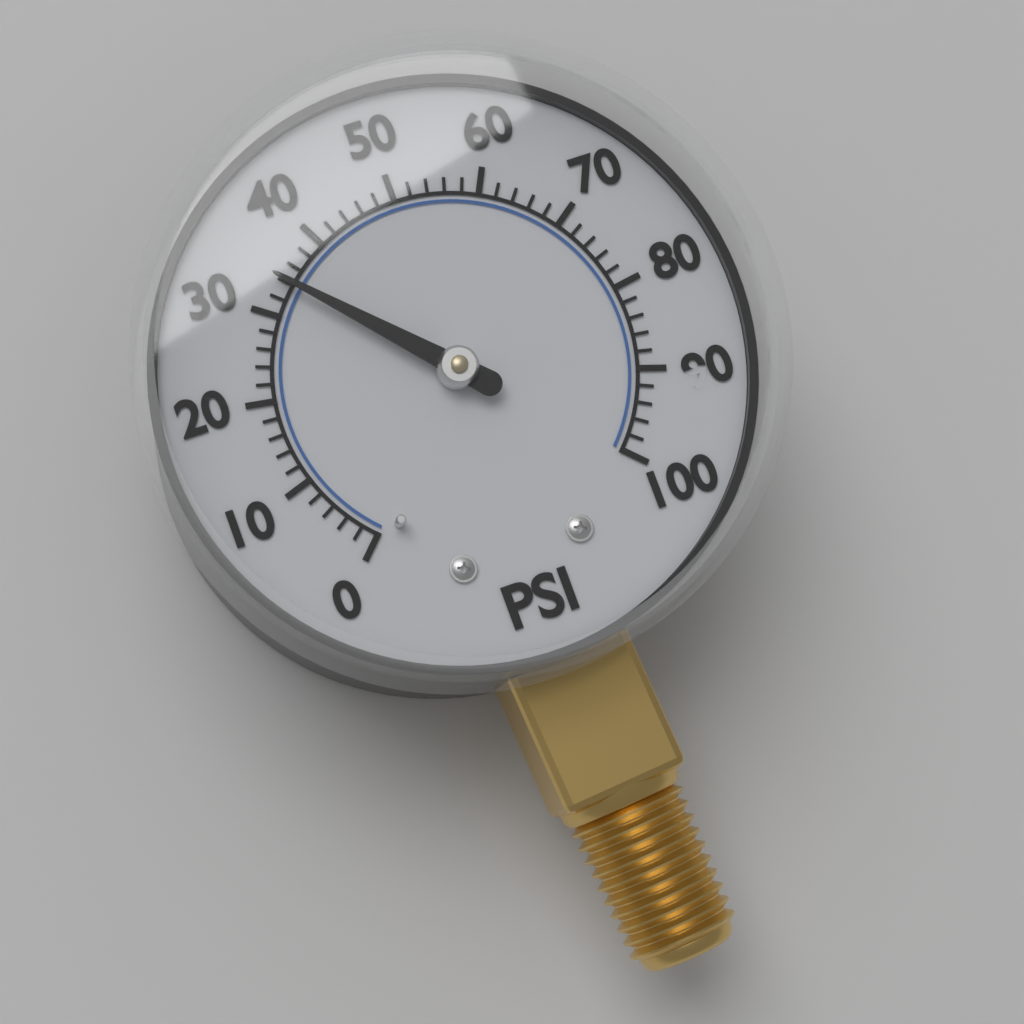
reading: 34 psi
